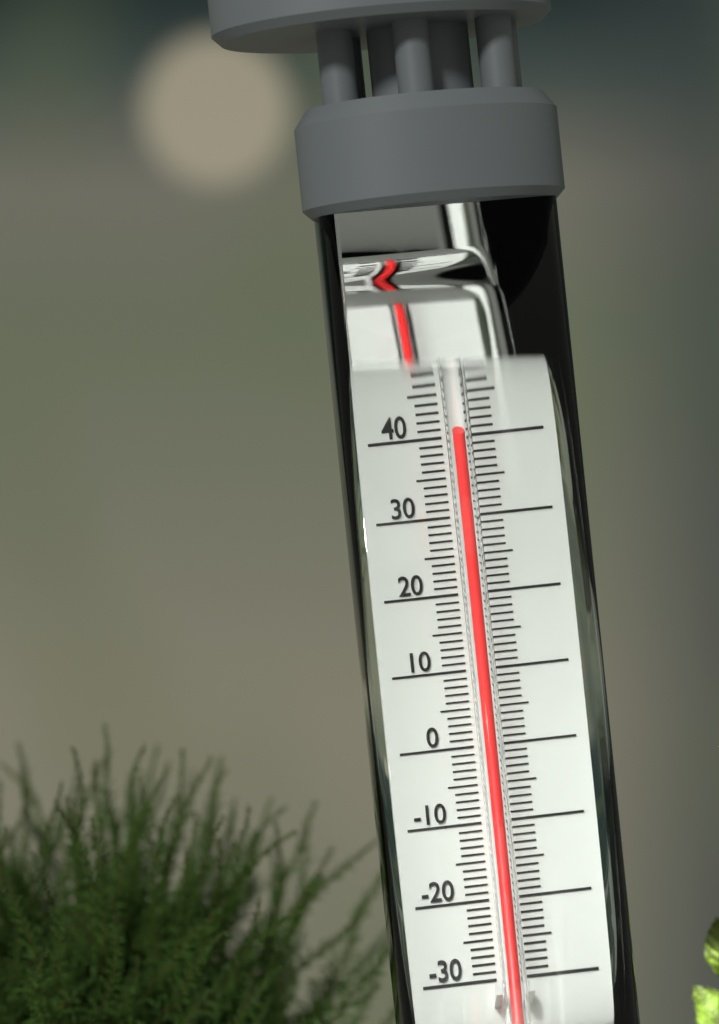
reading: 42 °C
